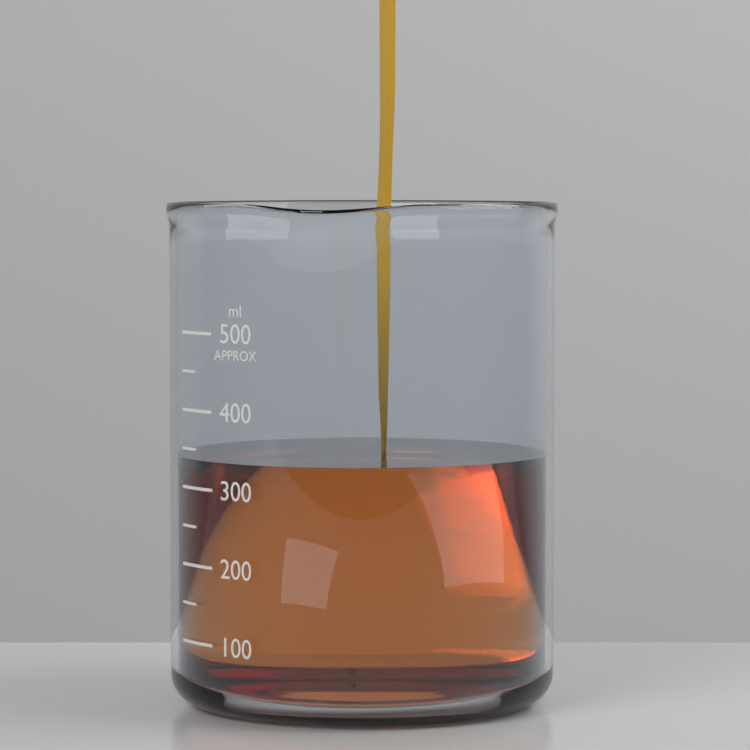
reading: 335 ml
